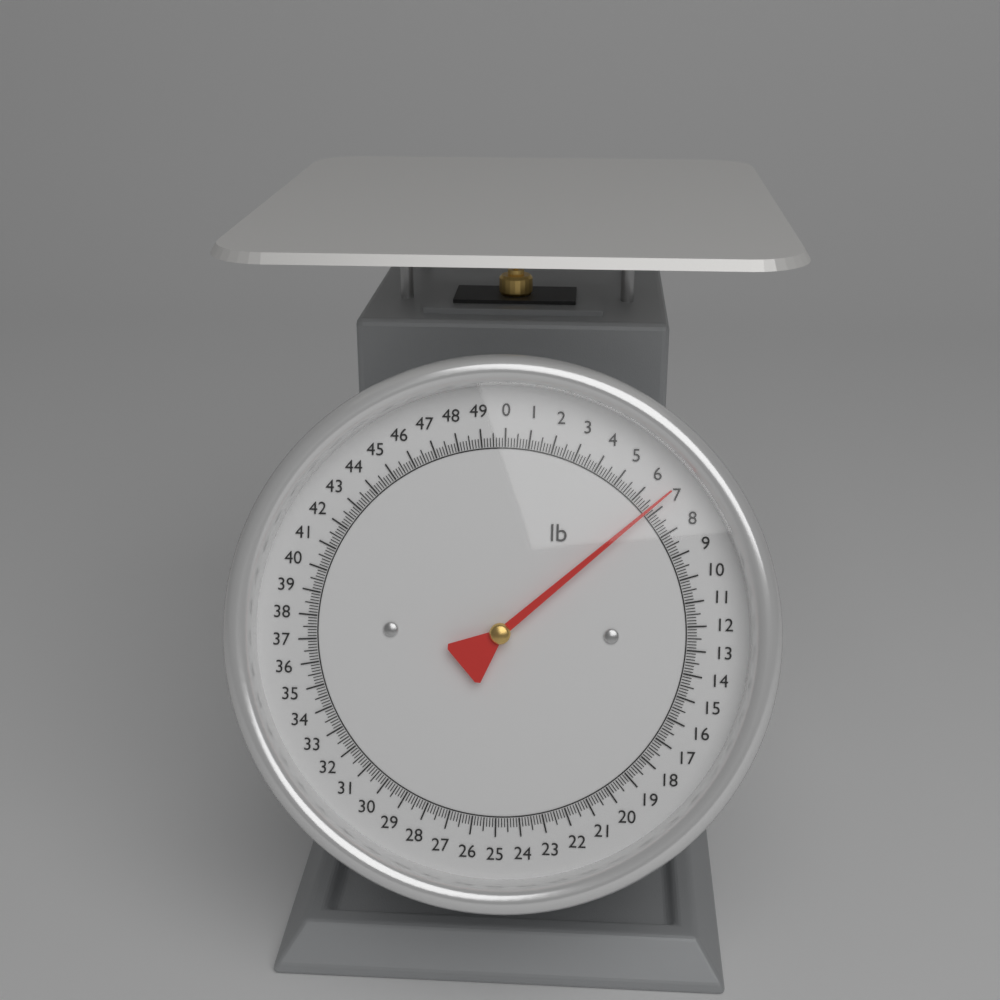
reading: 6.750 lb
